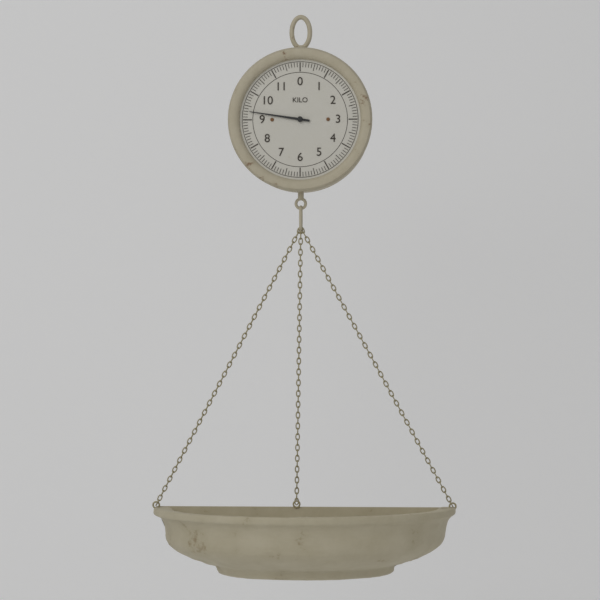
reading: 9.3 kg
